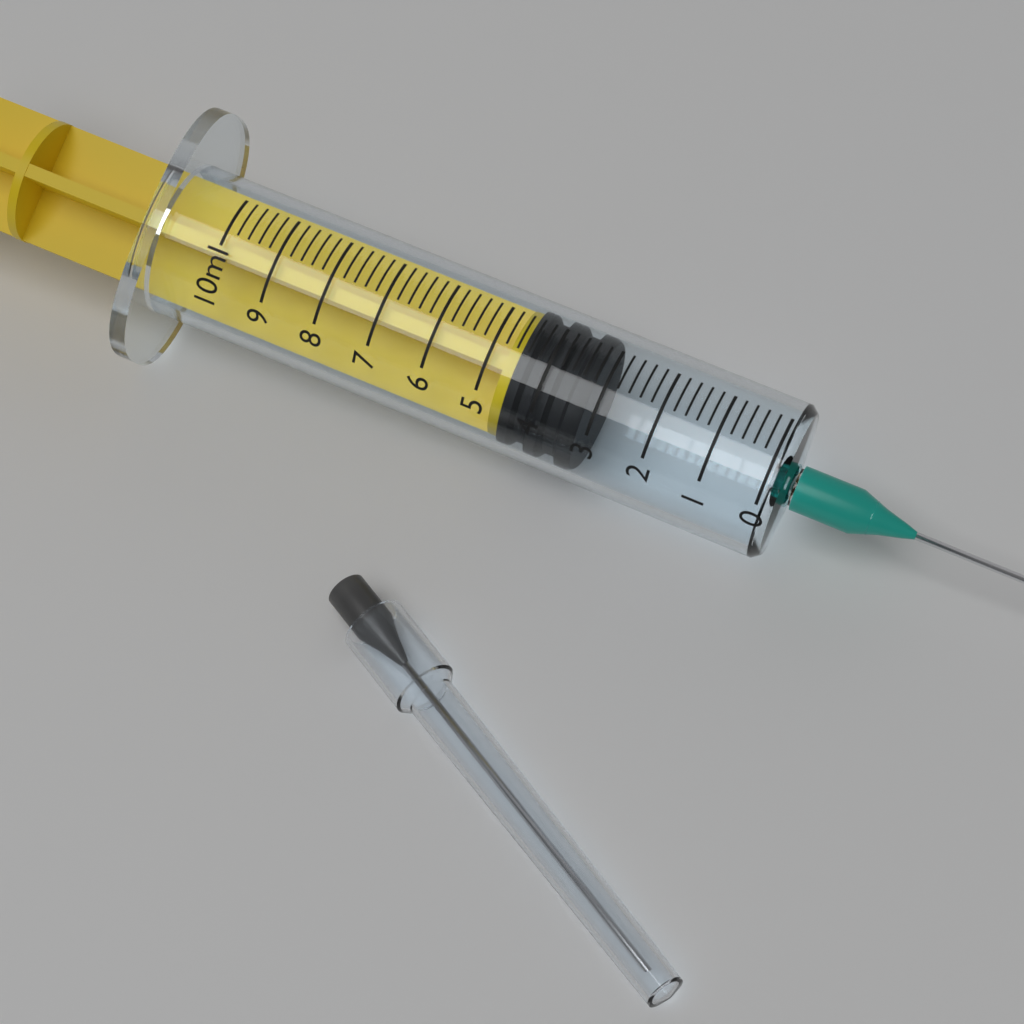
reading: 3.2 ml
